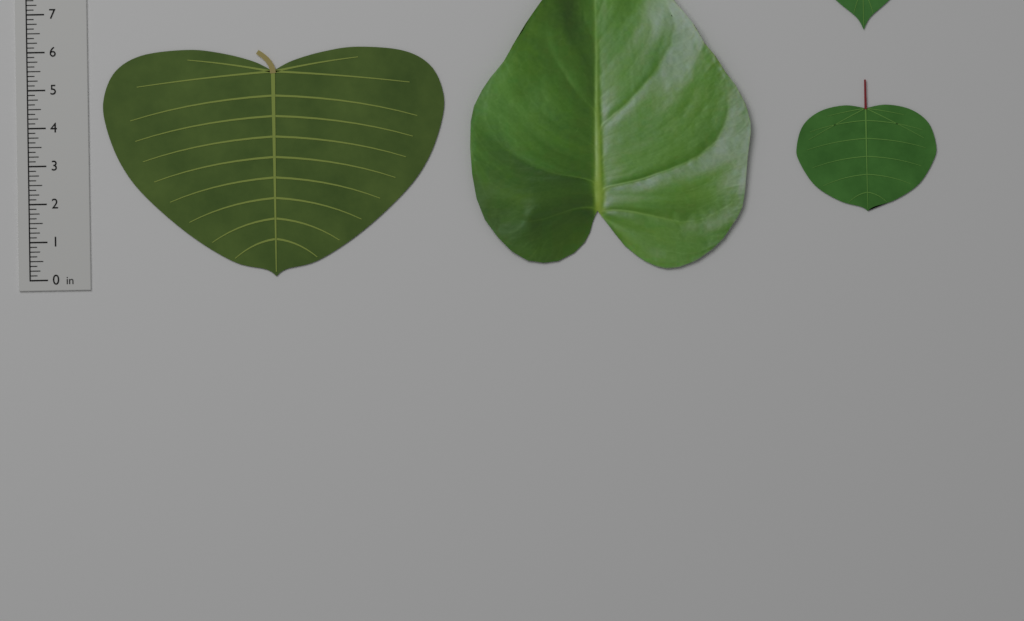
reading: 6.000 in
